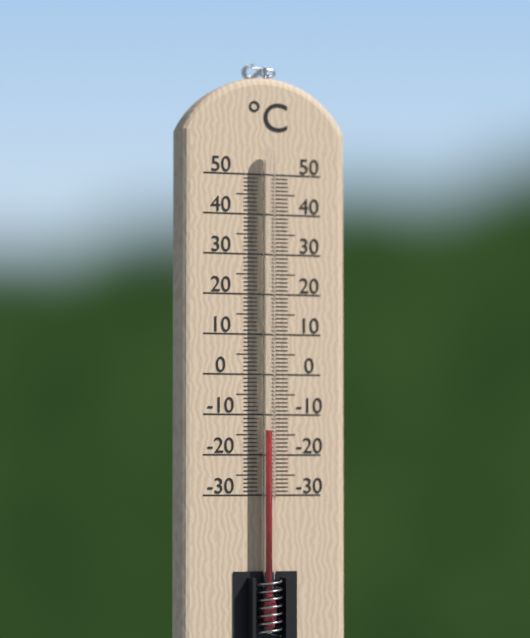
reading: -14 °C
